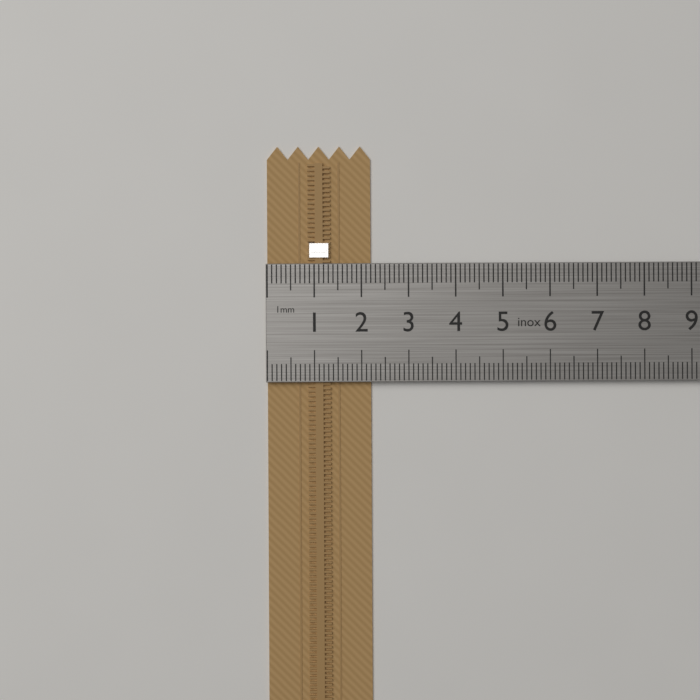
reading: 2.2 cm
